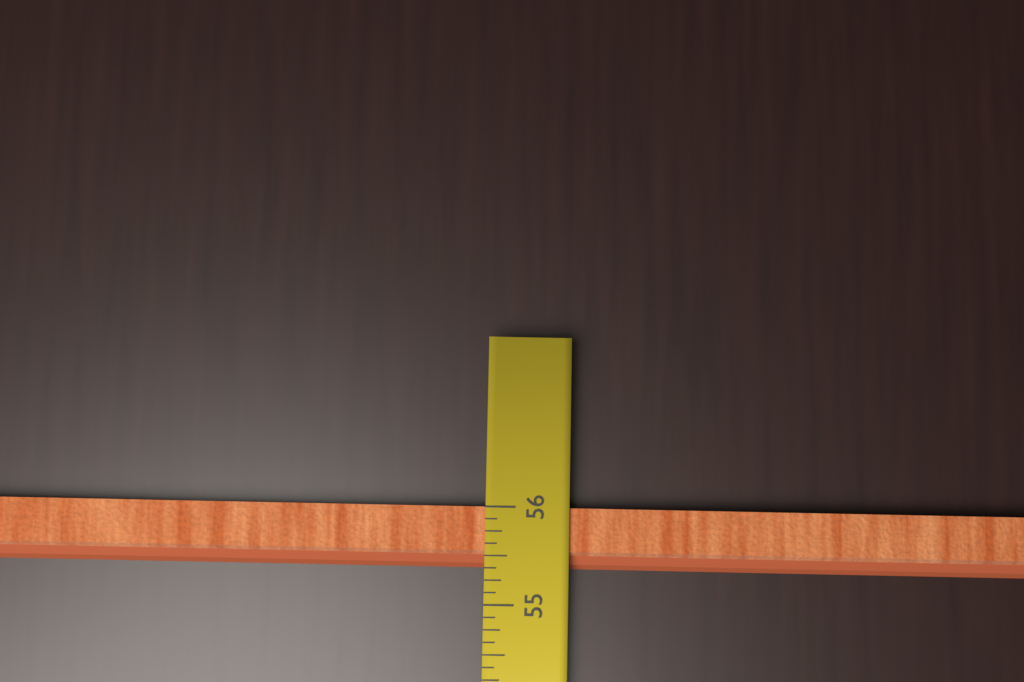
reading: 55.375 in
